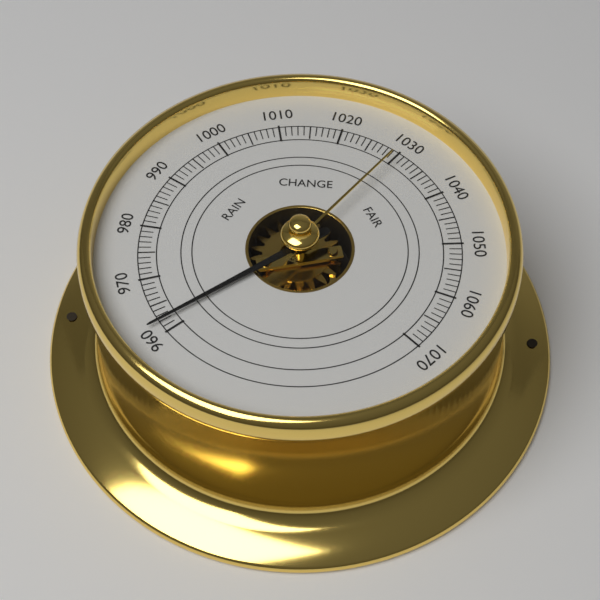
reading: 962 (no unit)
